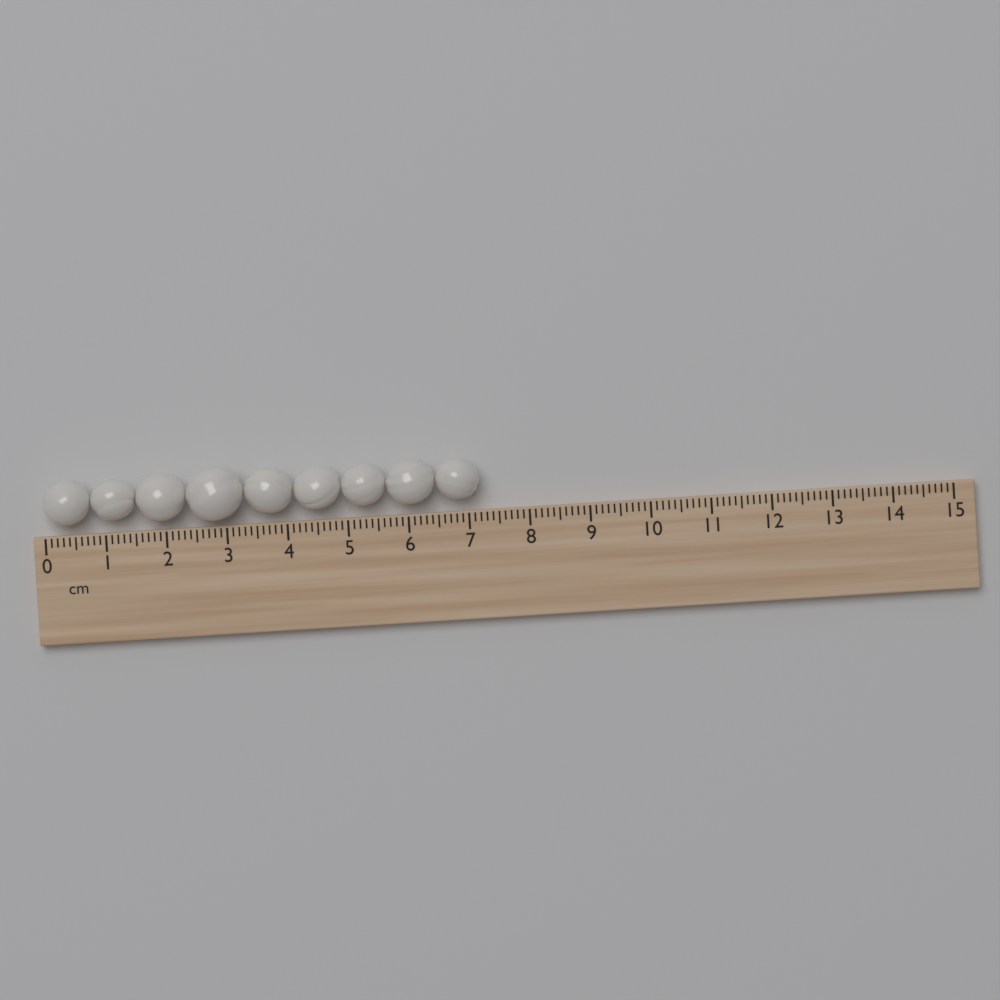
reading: 7.2 cm
